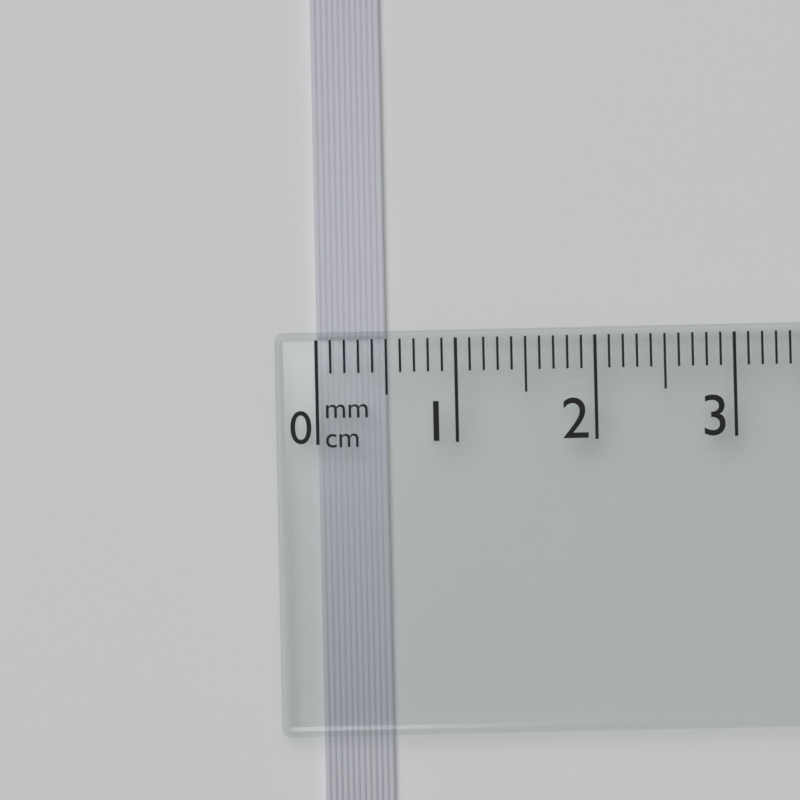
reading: 0.5 cm
